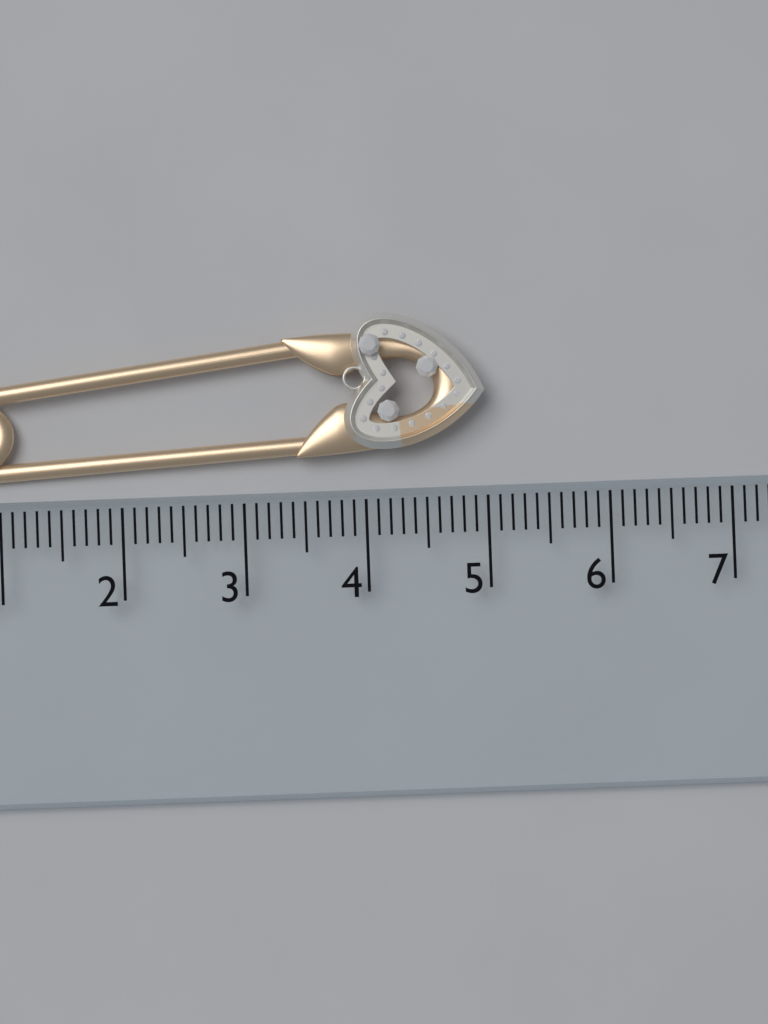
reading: 5.0 cm
